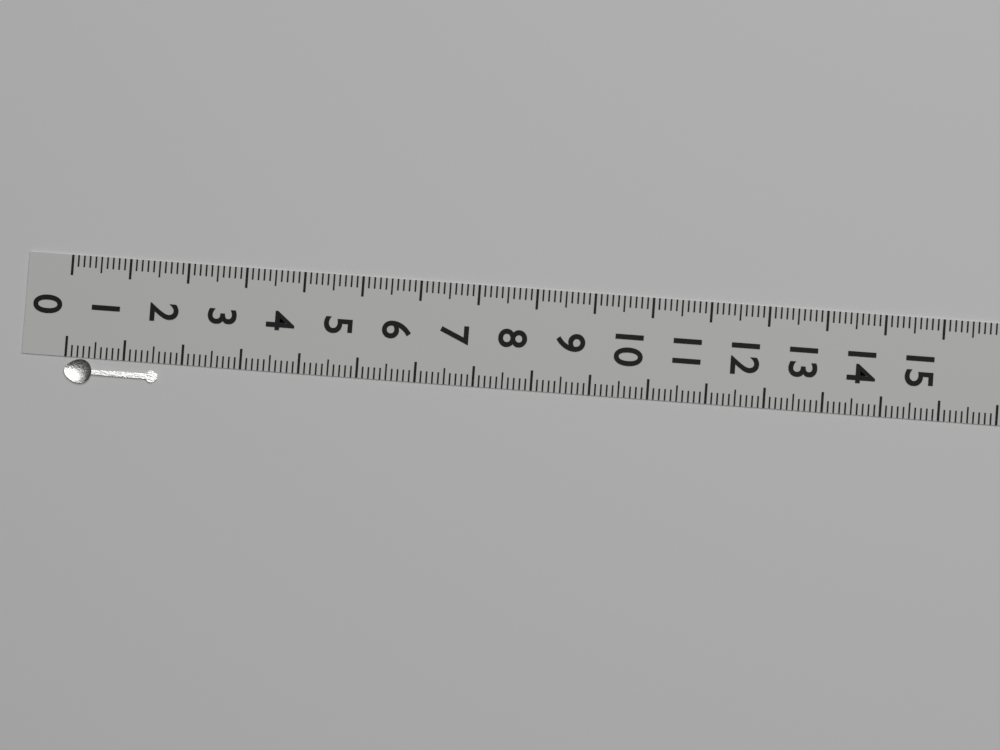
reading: 1.6 (no unit)
